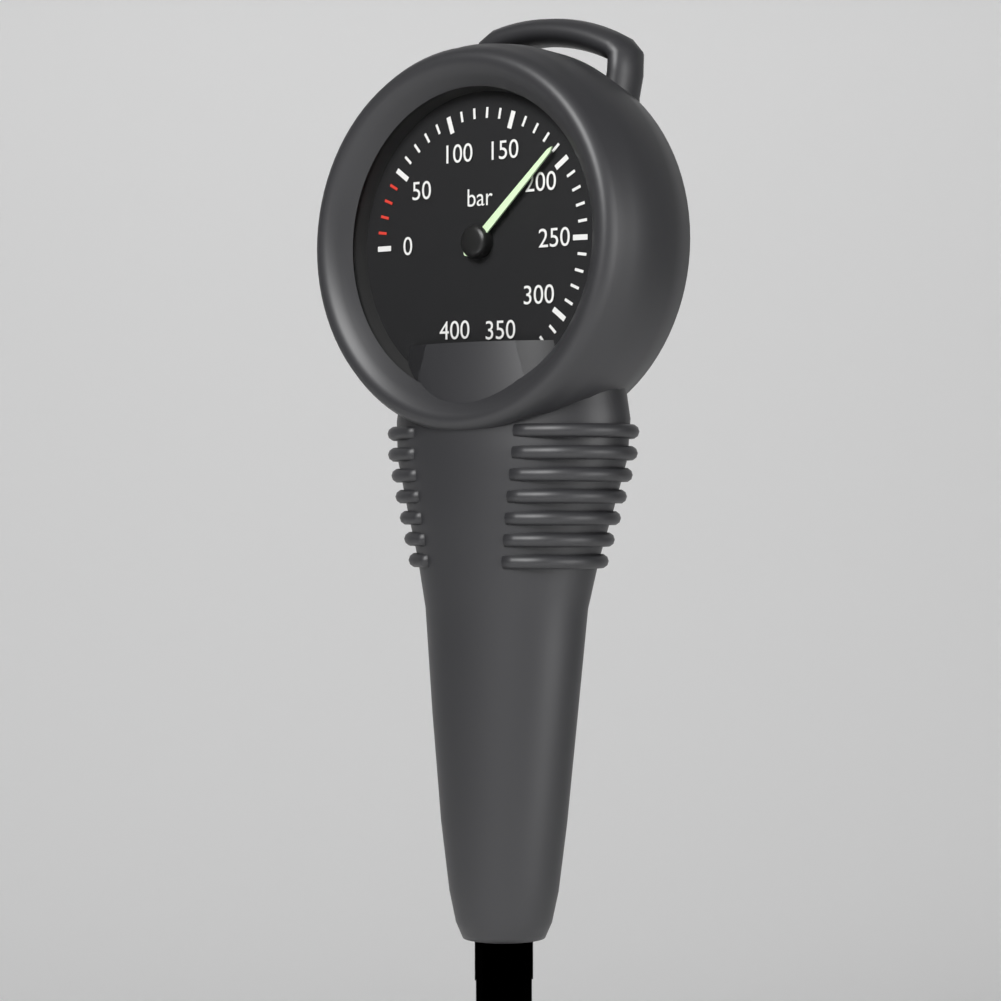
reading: 190 bar
